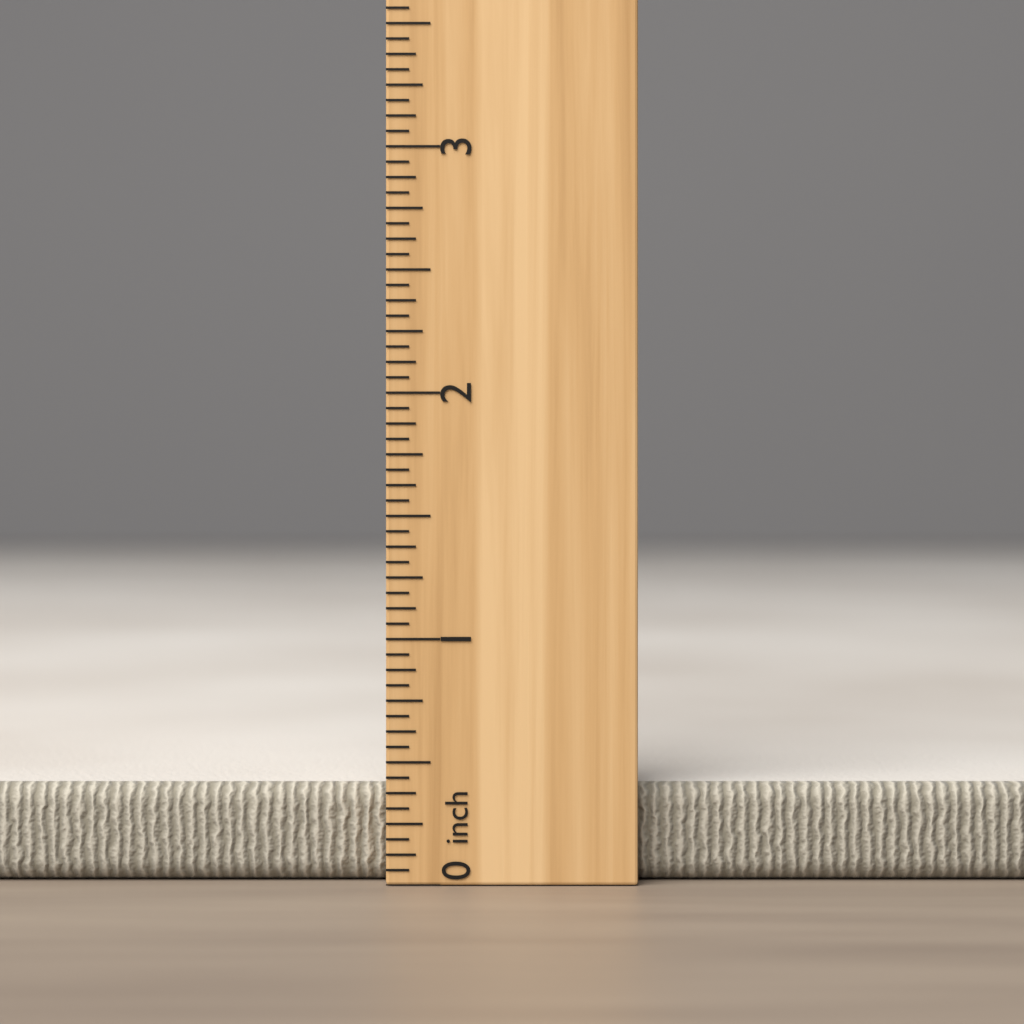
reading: 0.4000 inch
